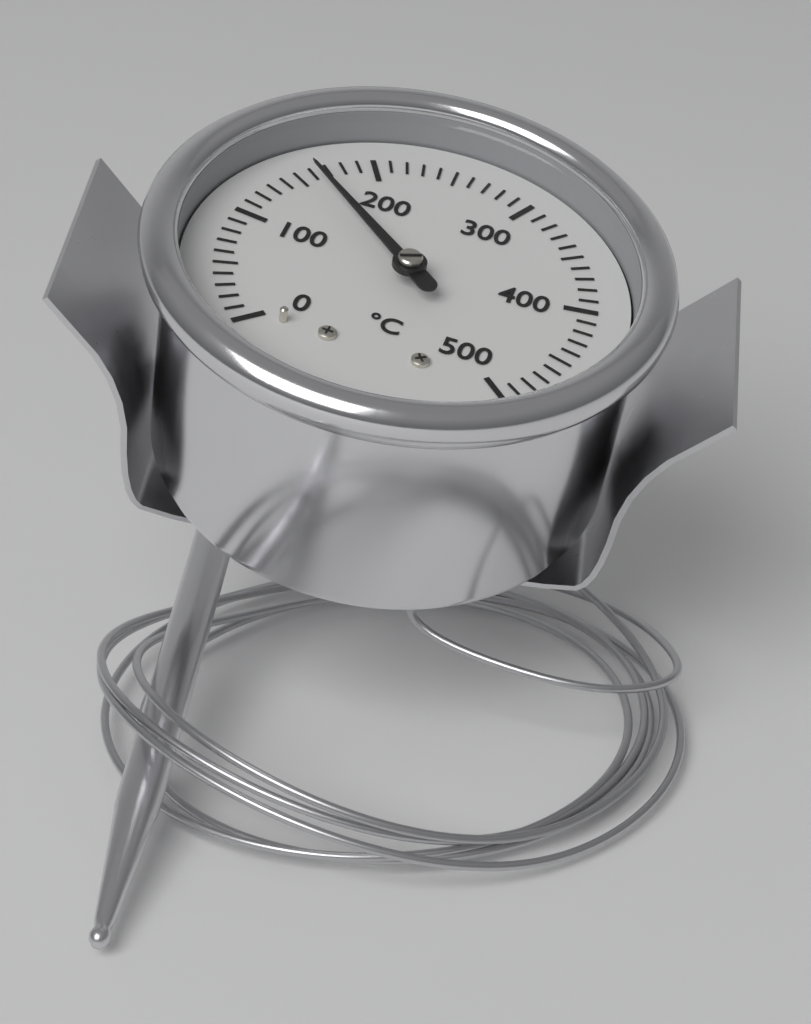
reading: 160 °C
